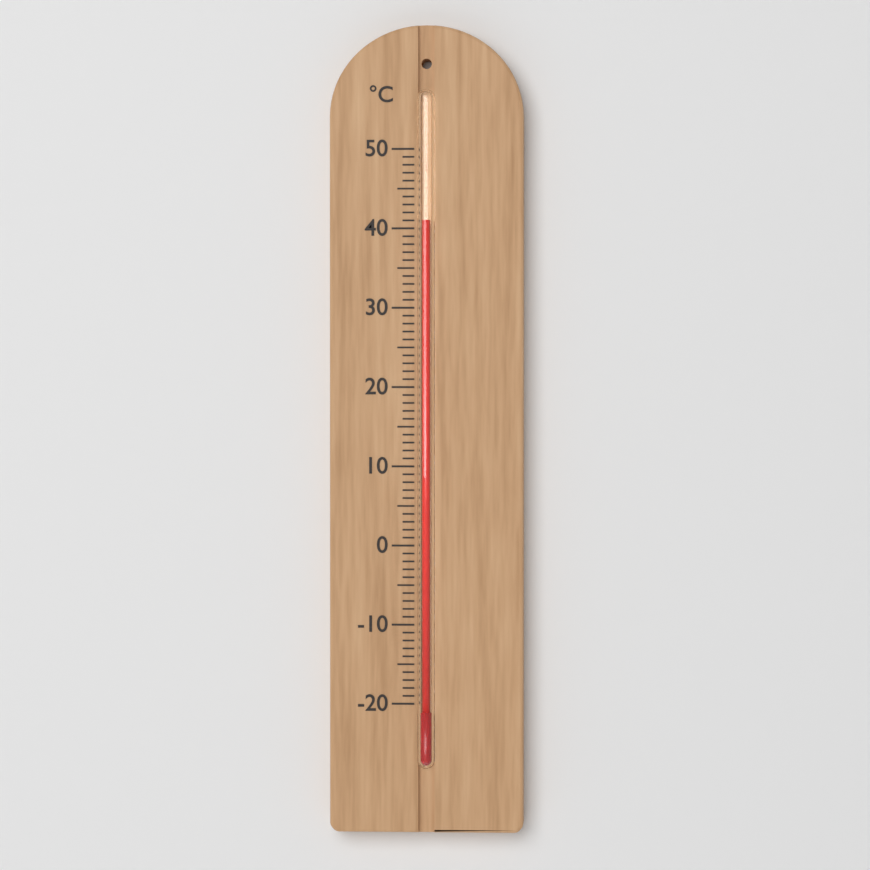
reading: 41 °C
